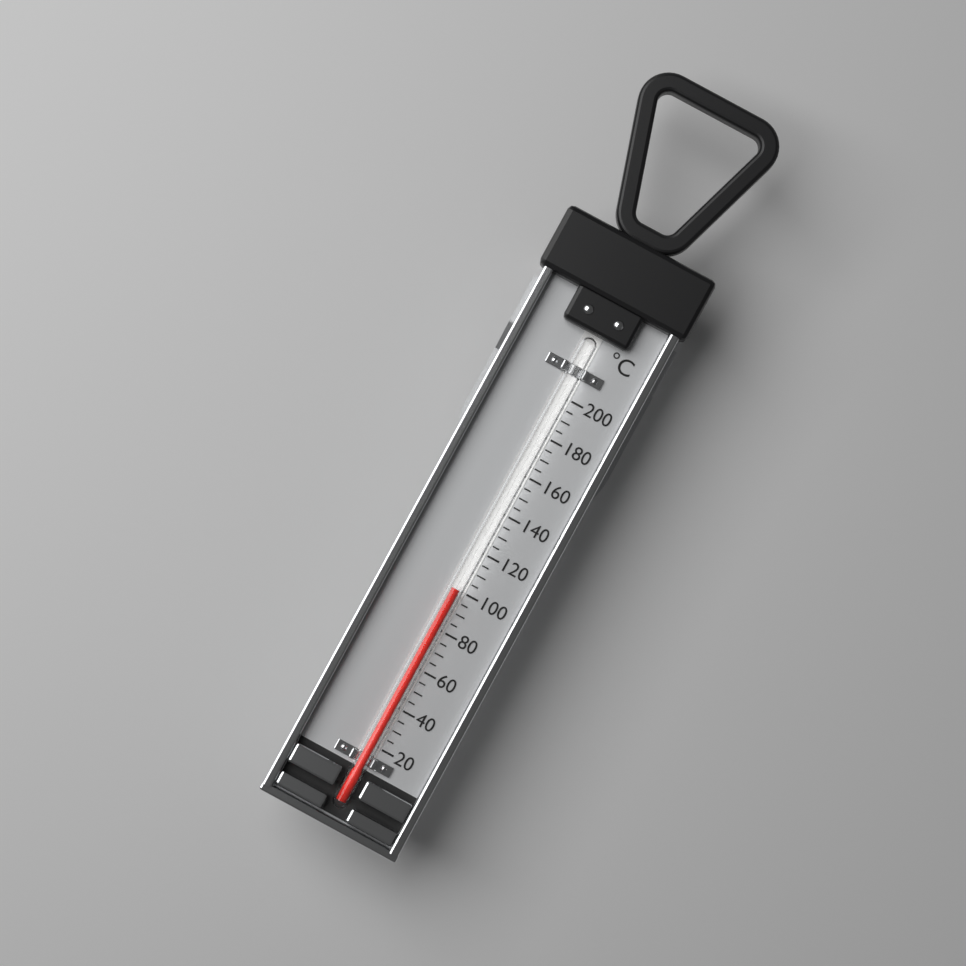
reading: 100 °C
